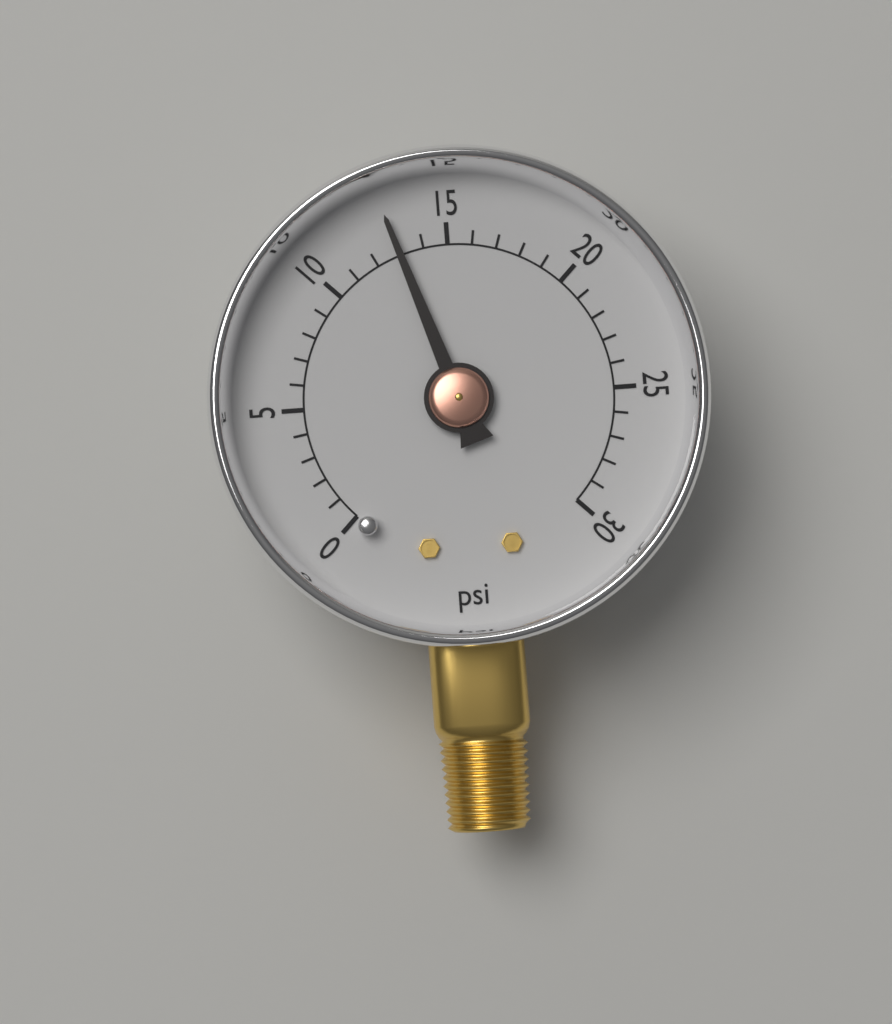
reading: 13 psi
